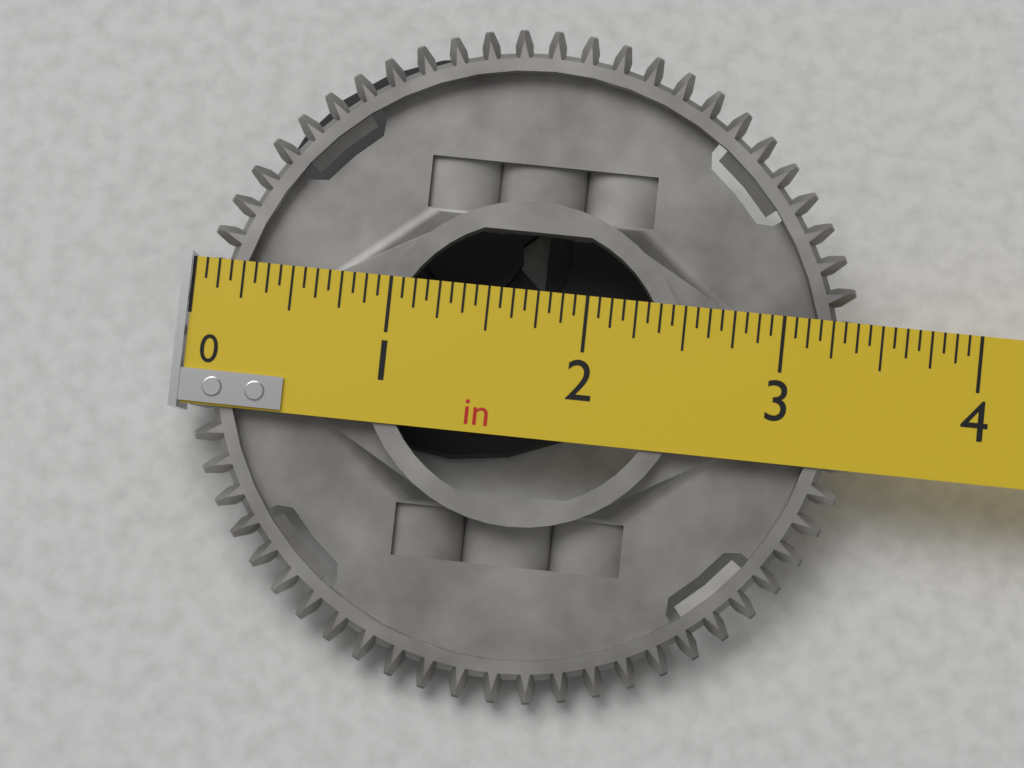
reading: 3.4375 in
